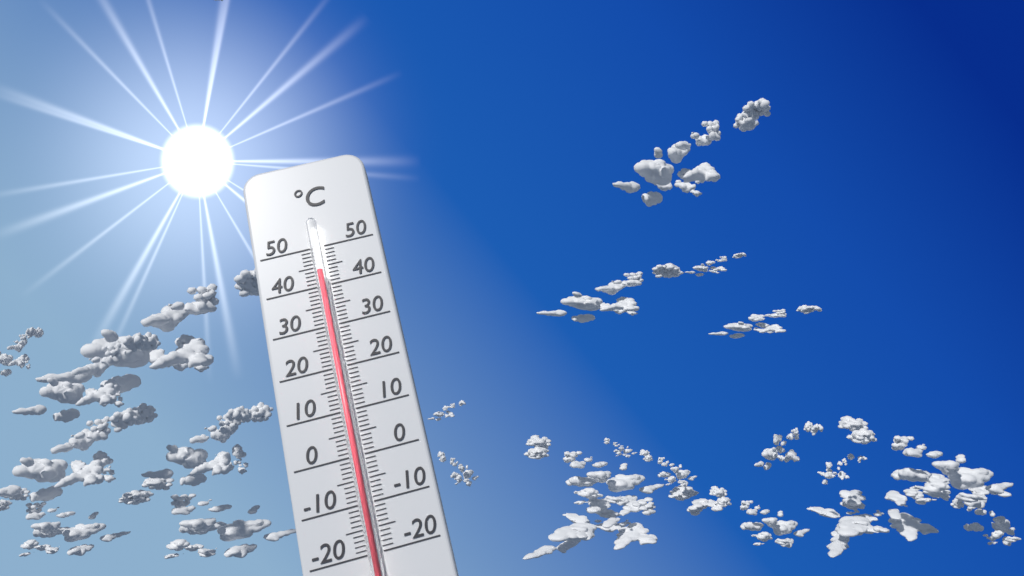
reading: 43 °C
